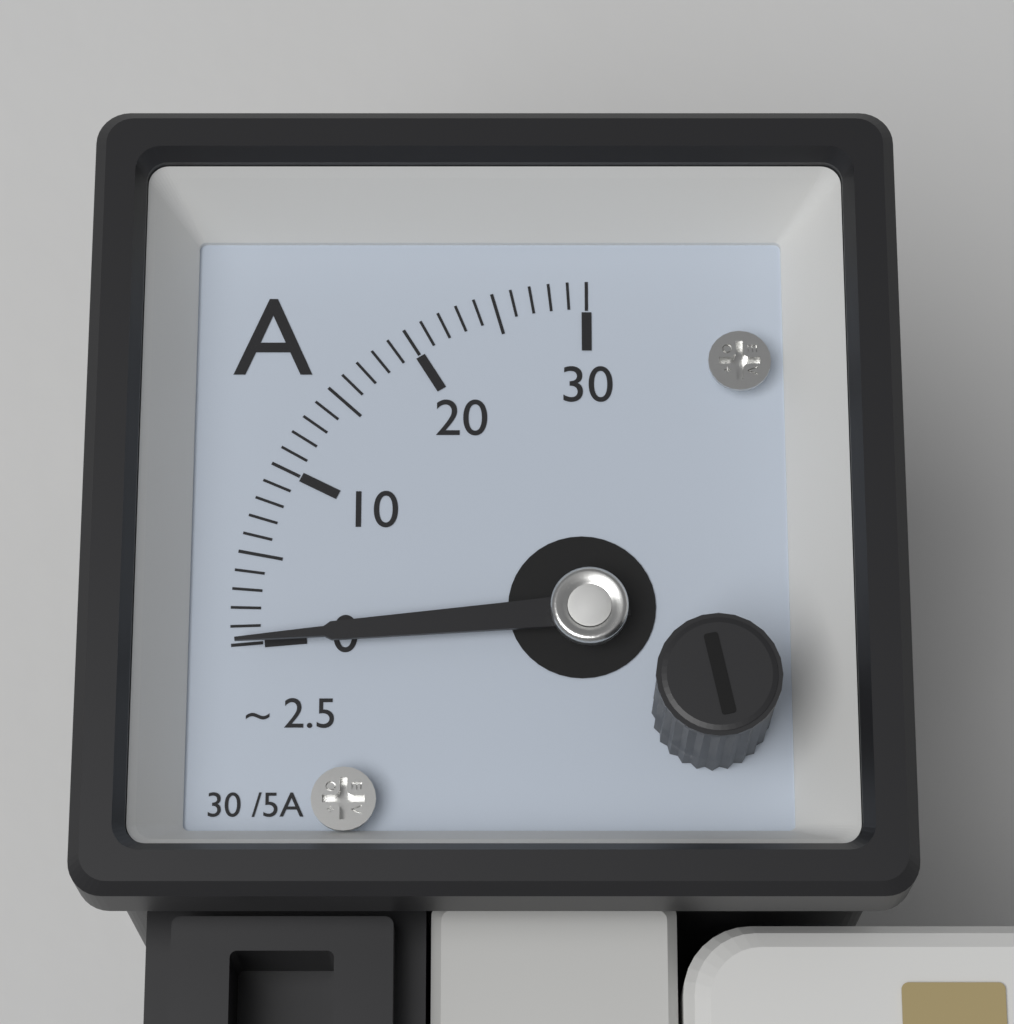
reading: 0 A
